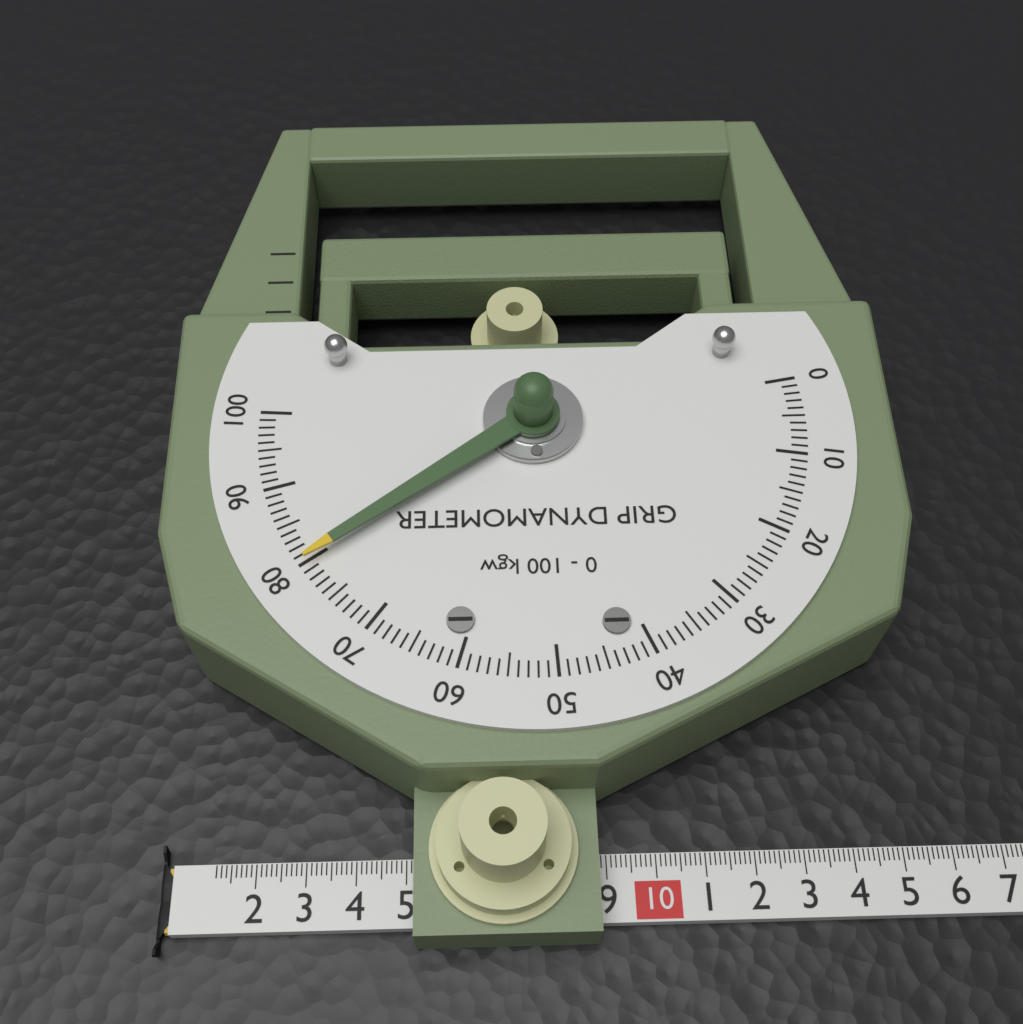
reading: 80 kgw
